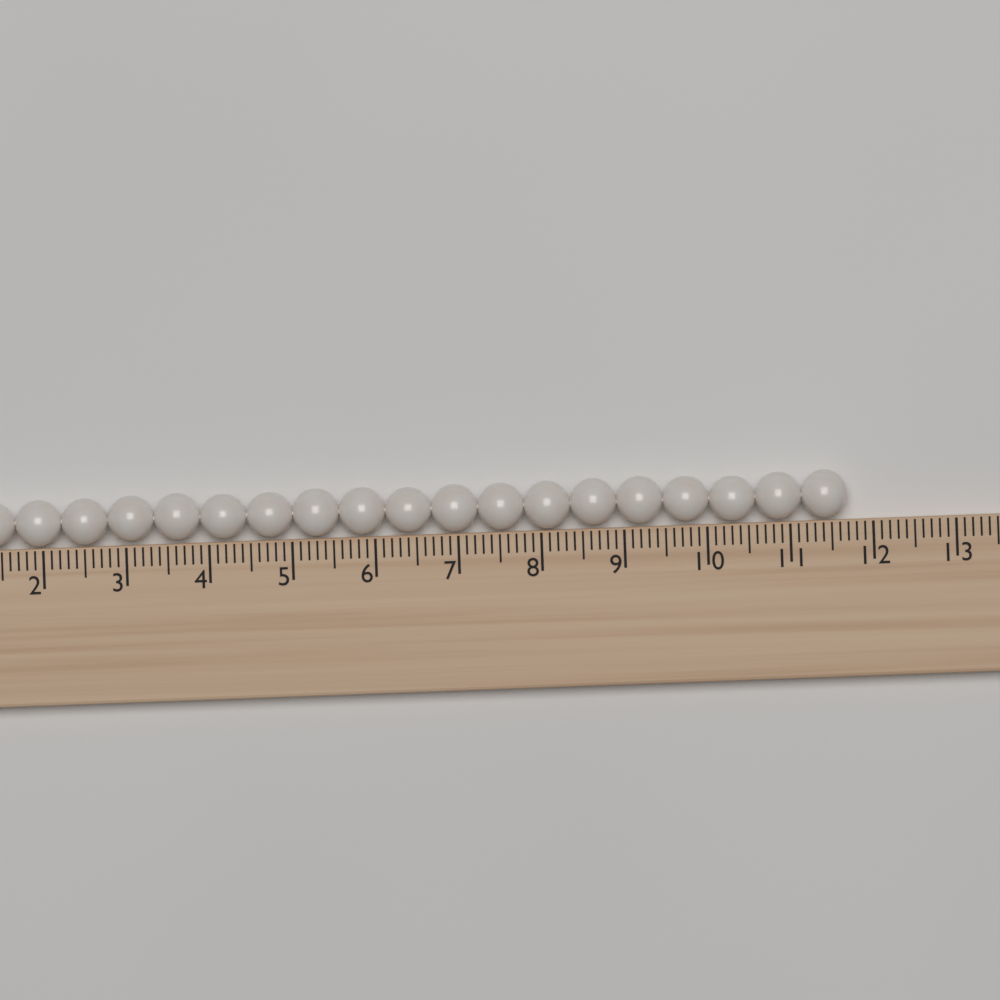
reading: 11.7 (no unit)
